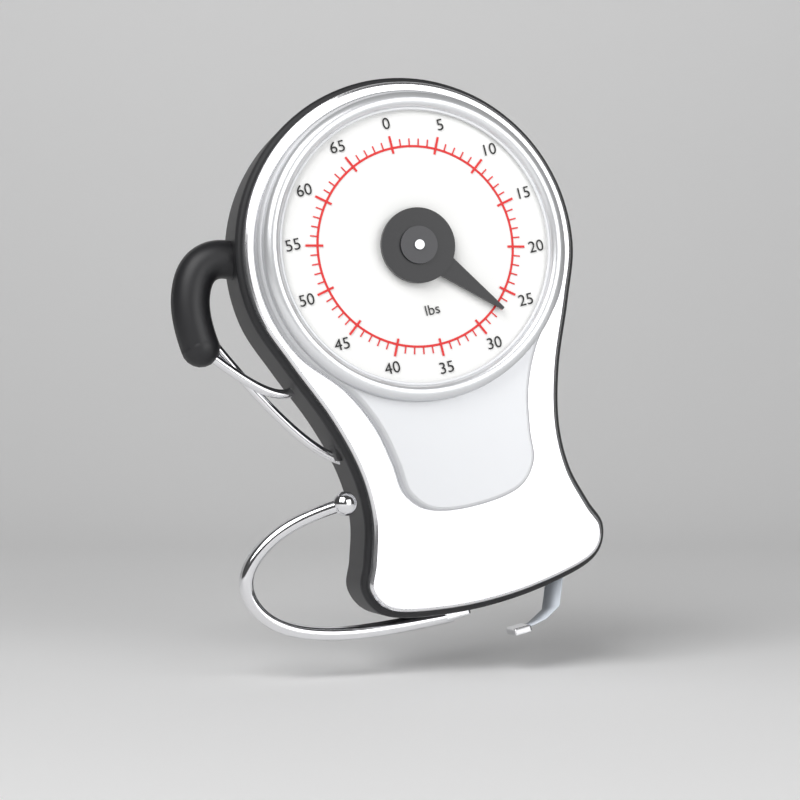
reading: 27 lbs
